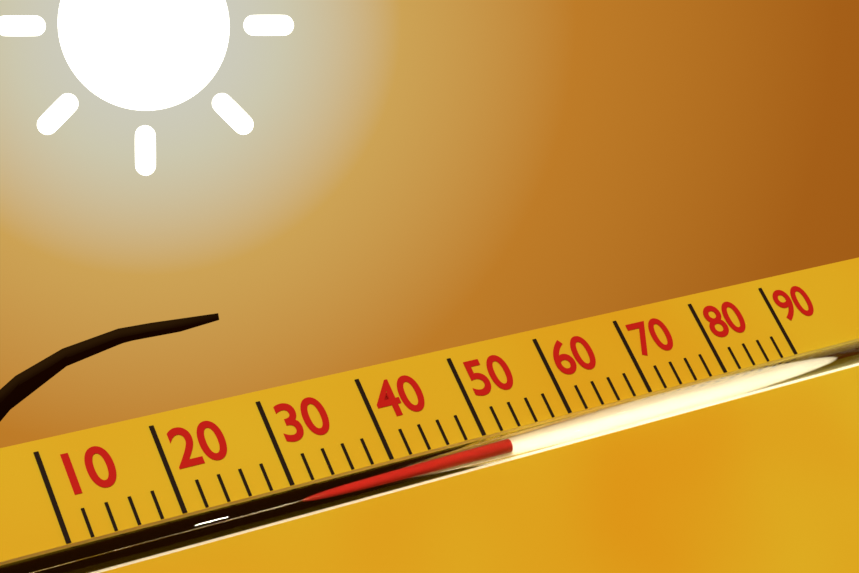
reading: 52 (no unit)
